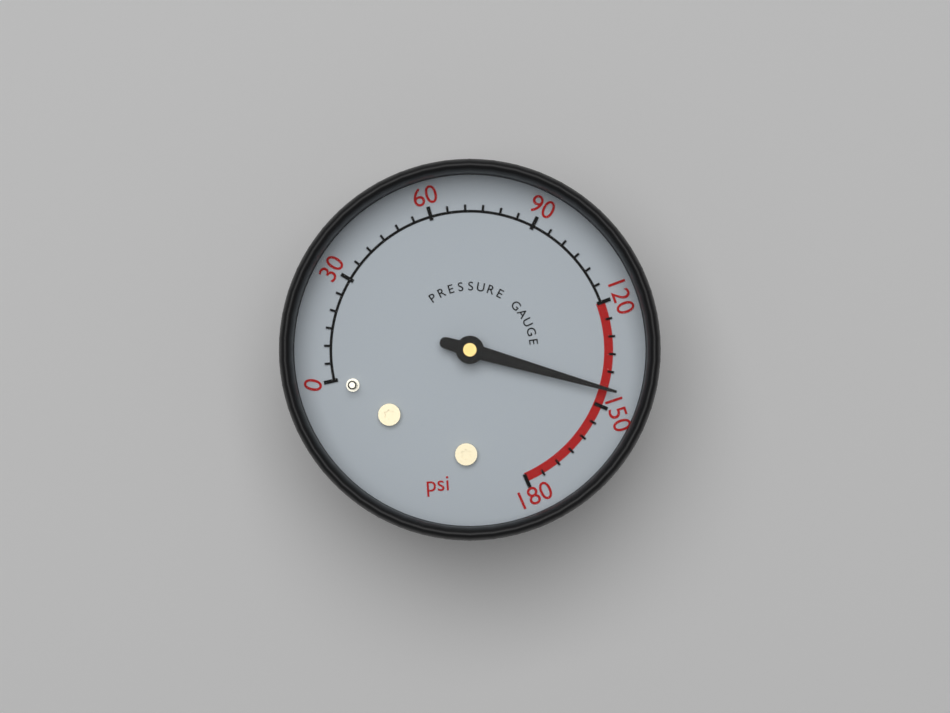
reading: 145 psi
